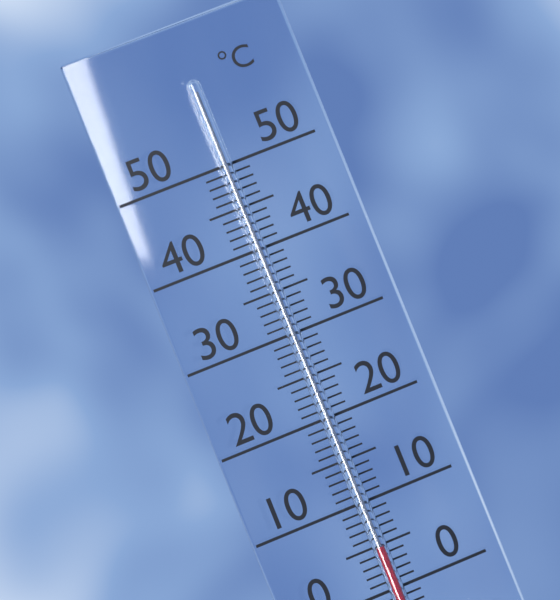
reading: 5 °C
